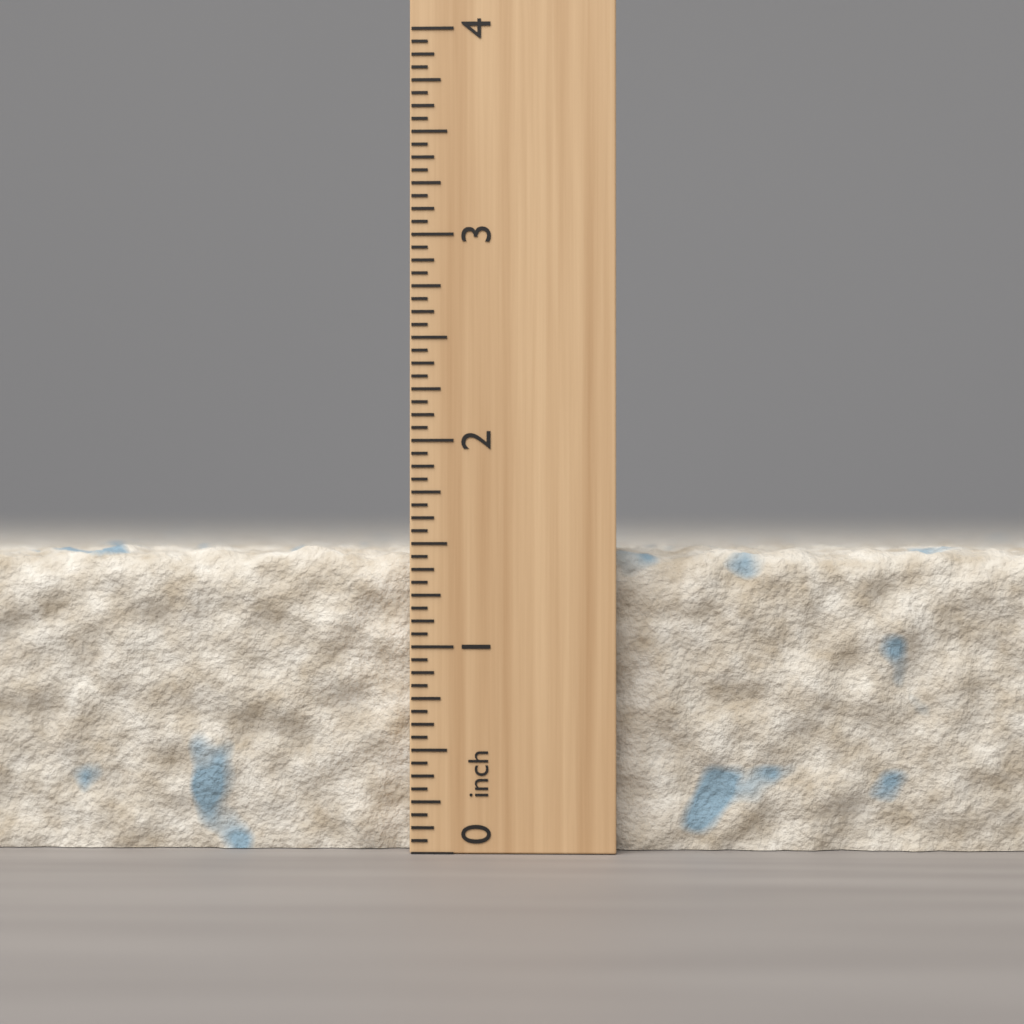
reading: 1.5000 inch
